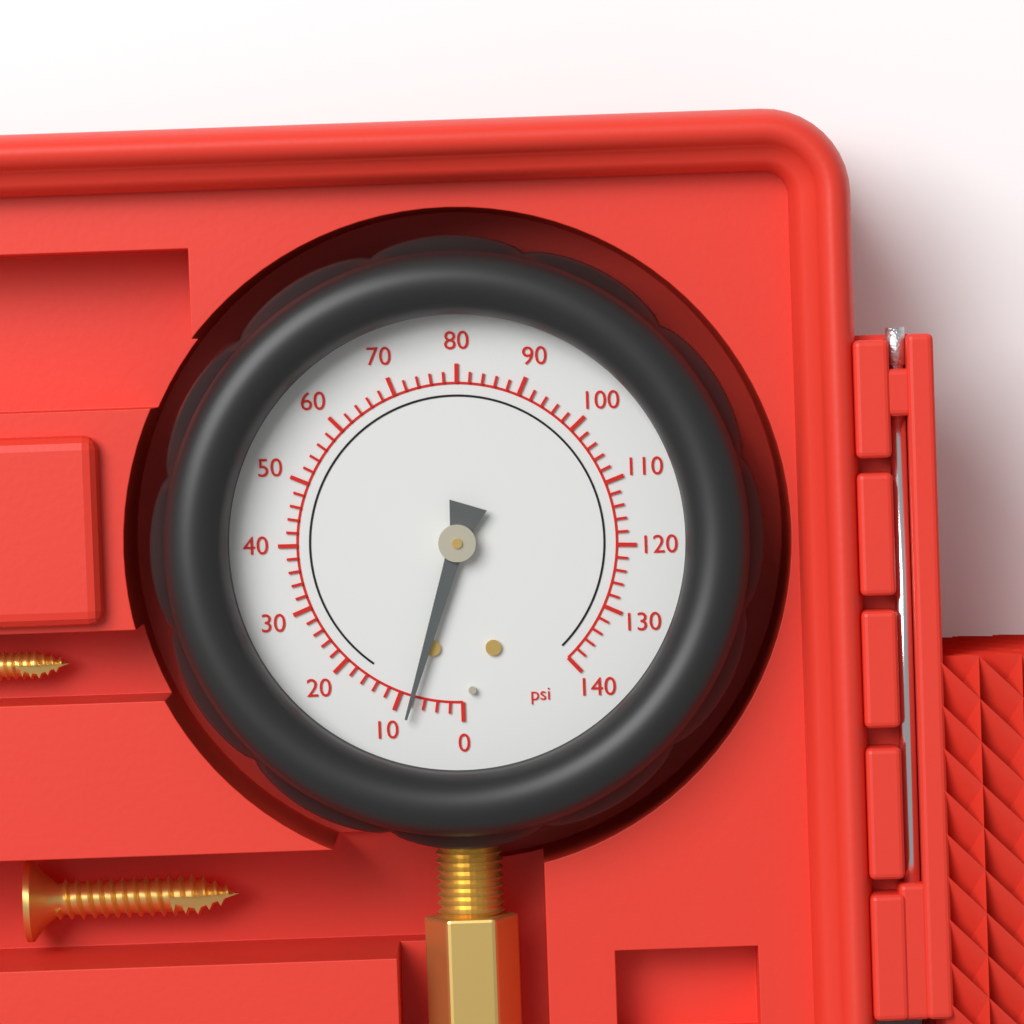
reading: 8 psi
